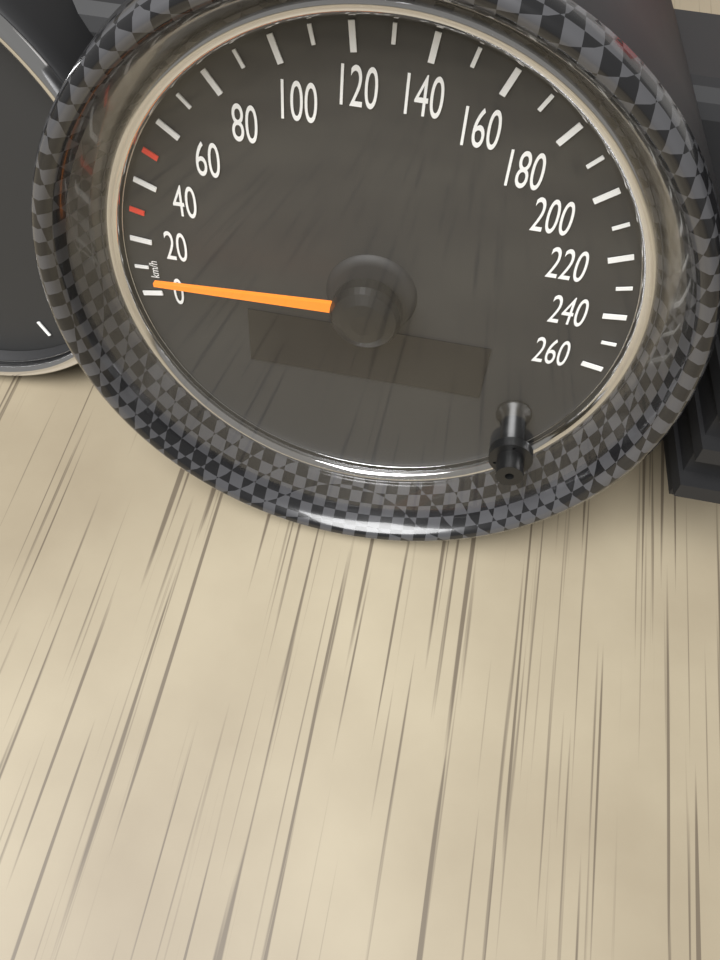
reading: 10 km/h
